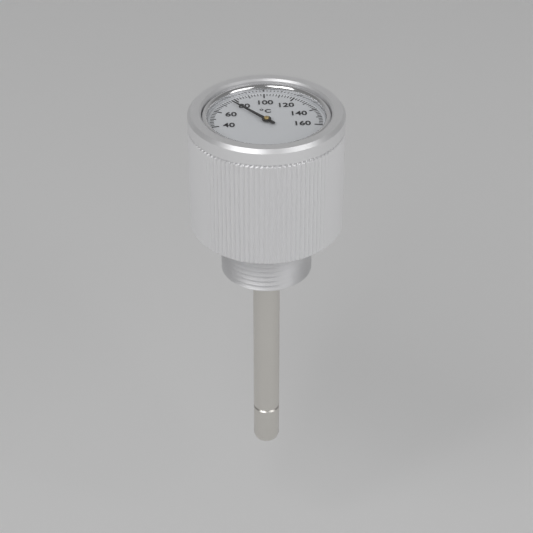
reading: 76 °C
